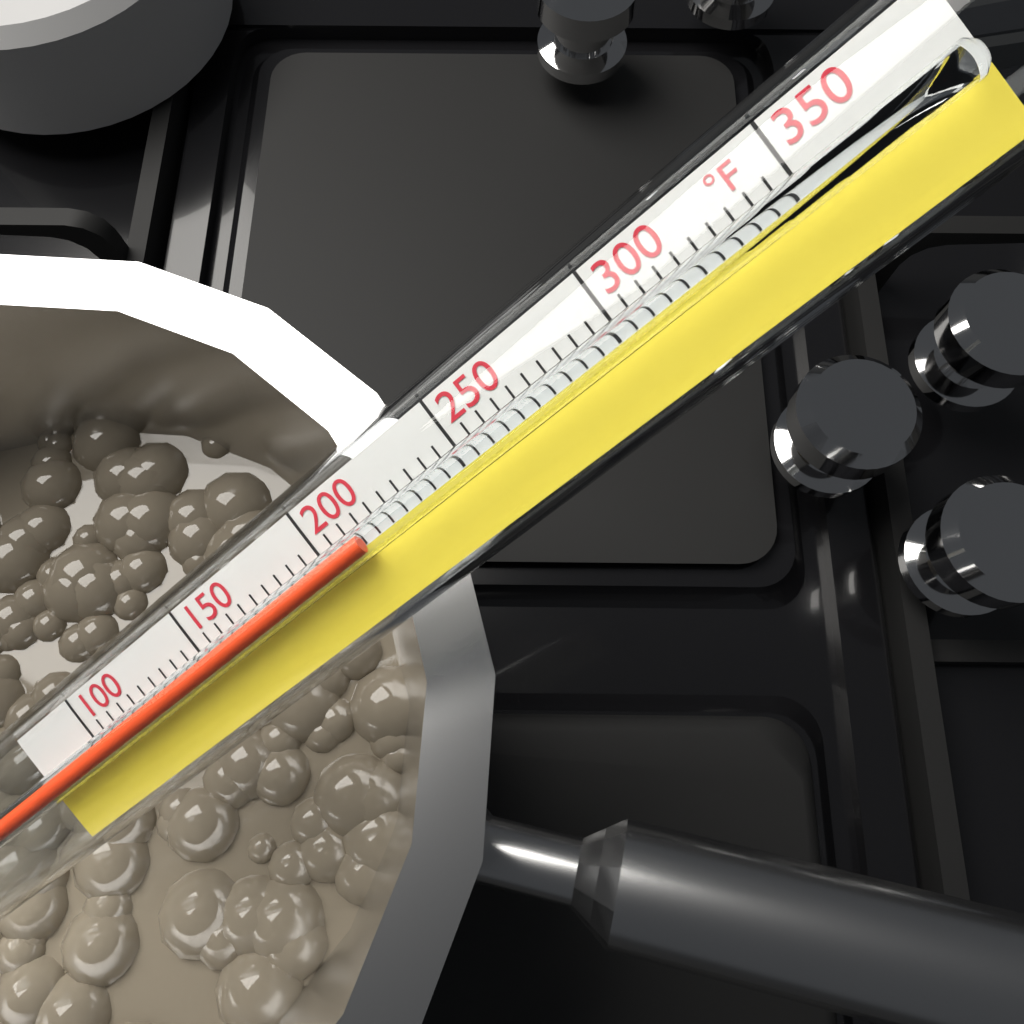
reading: 215 °F
